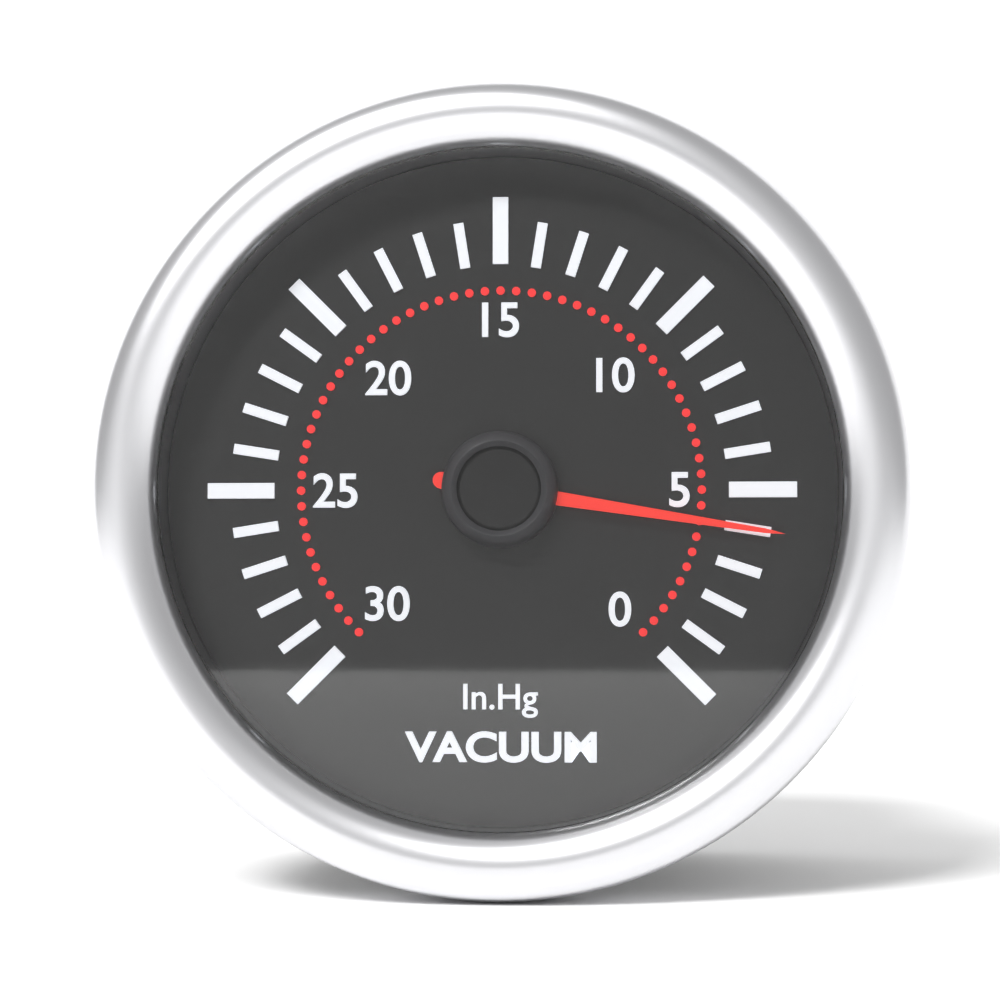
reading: 4 inHg
